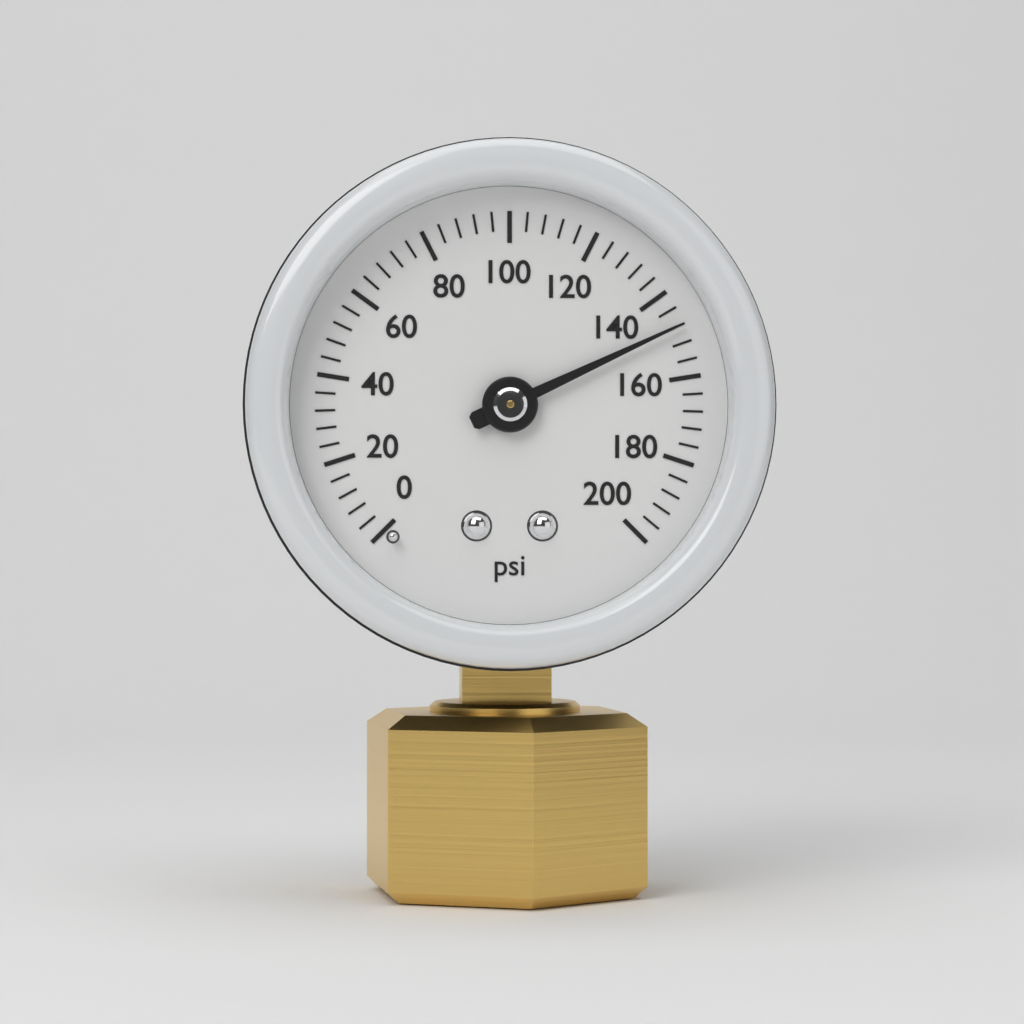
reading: 148 psi
